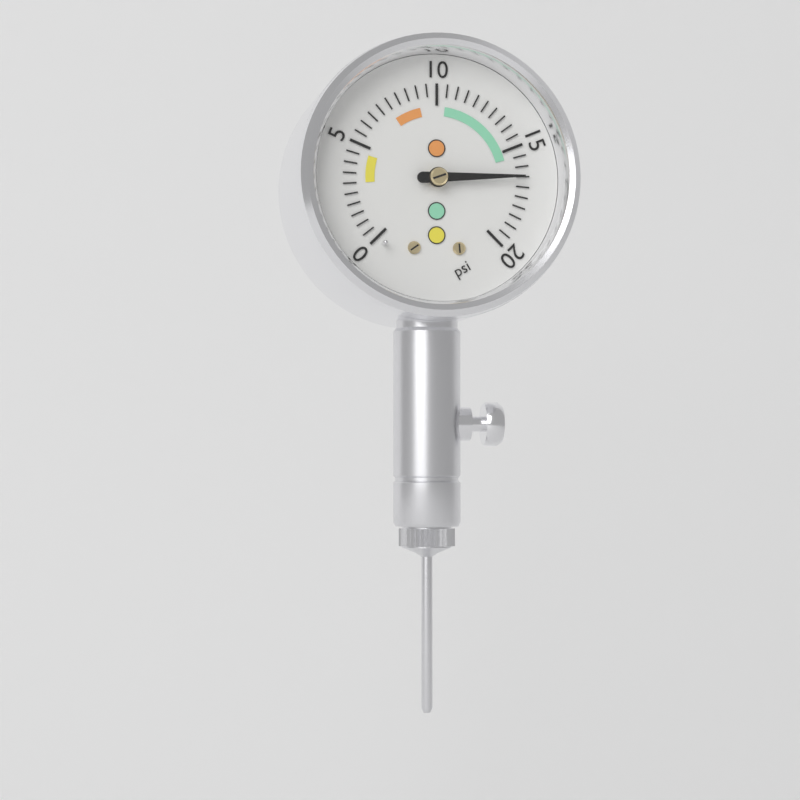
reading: 16.5 psi
